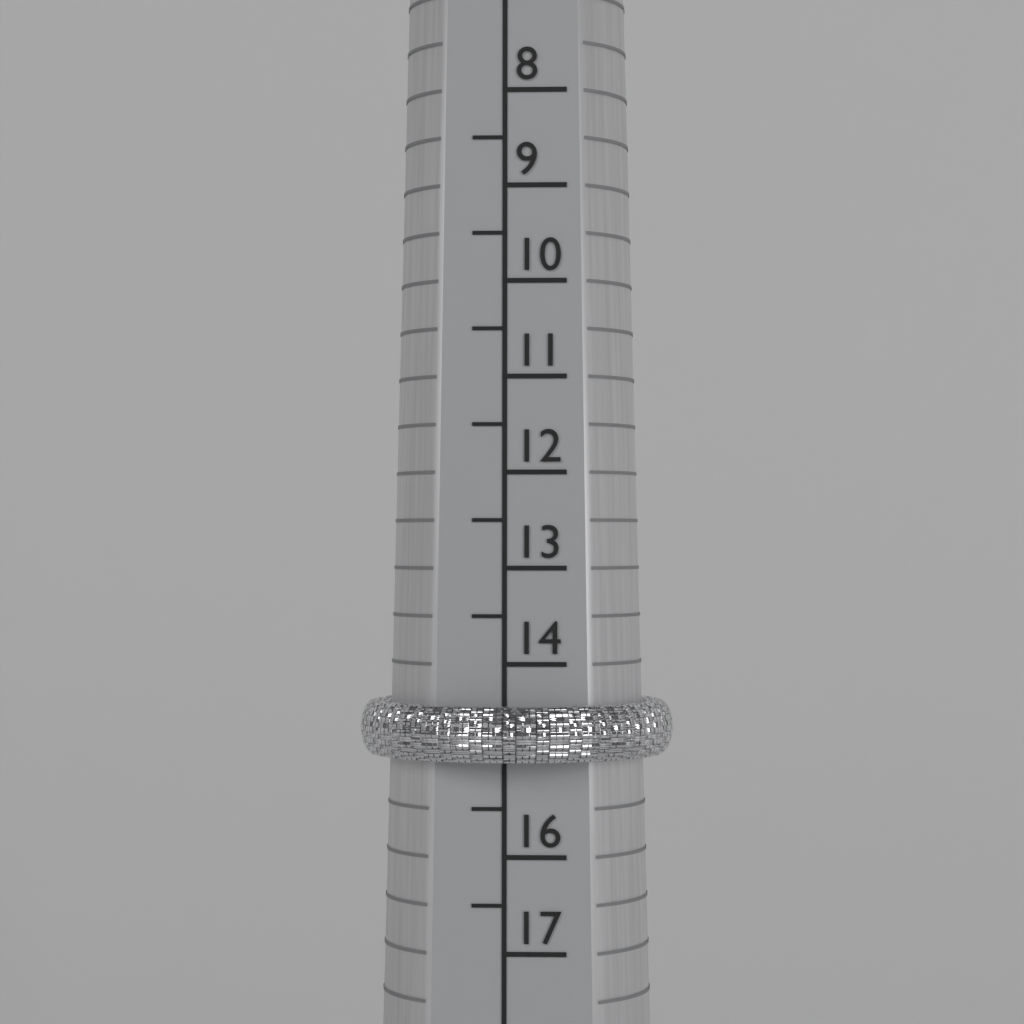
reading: 15.0 (no unit)
